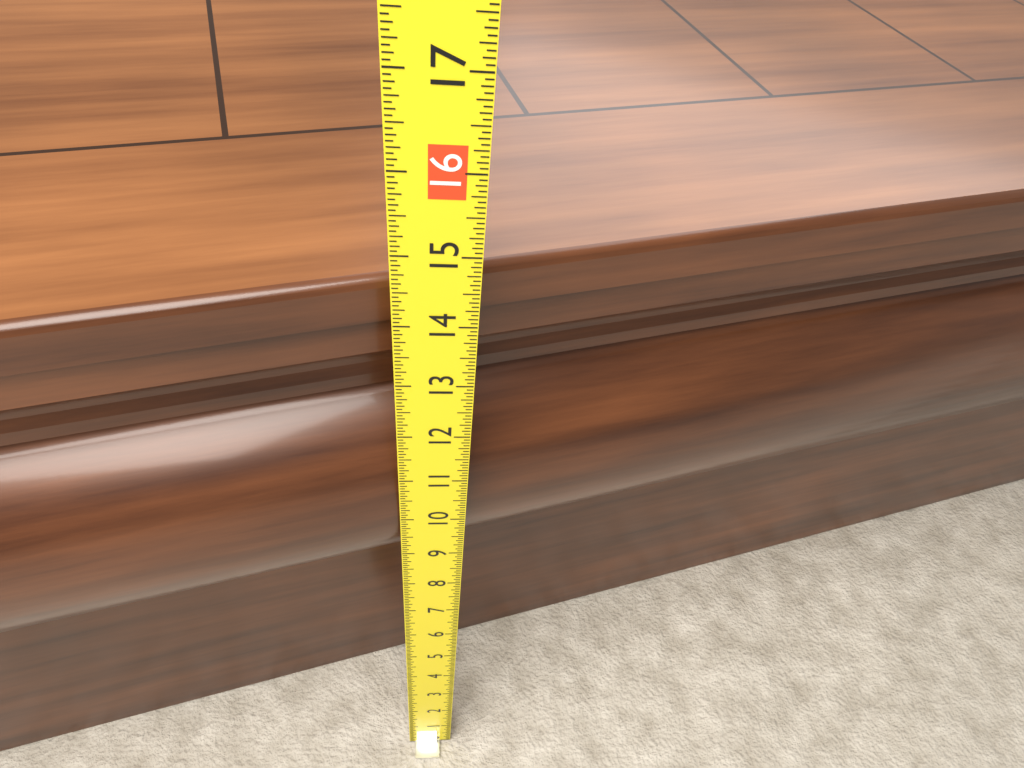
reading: 14.3125 (no unit)
